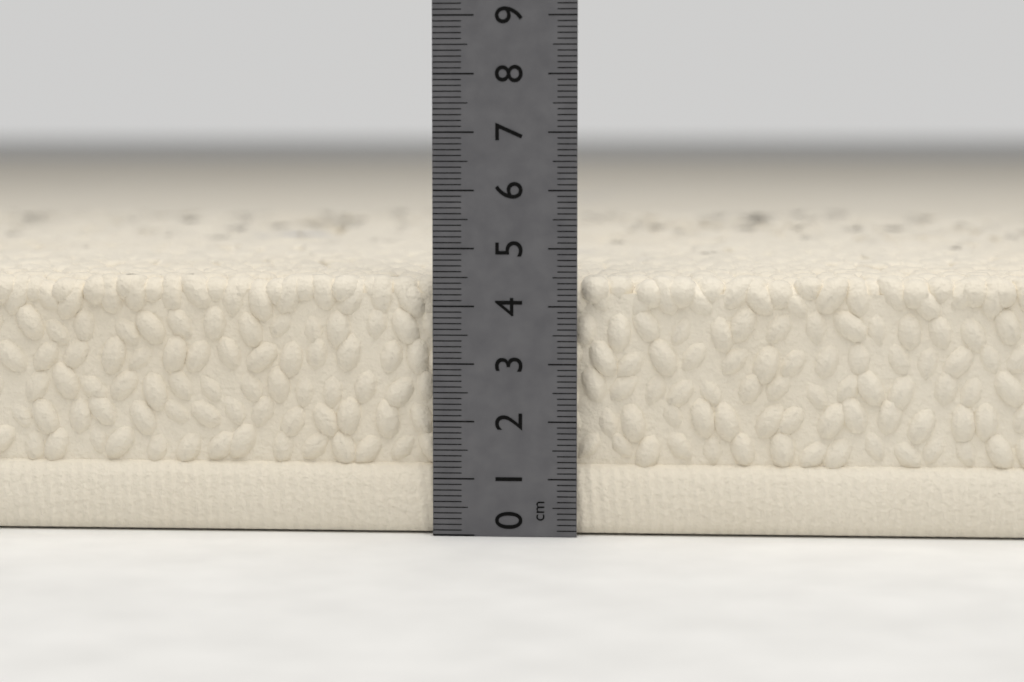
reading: 4.5 cm
